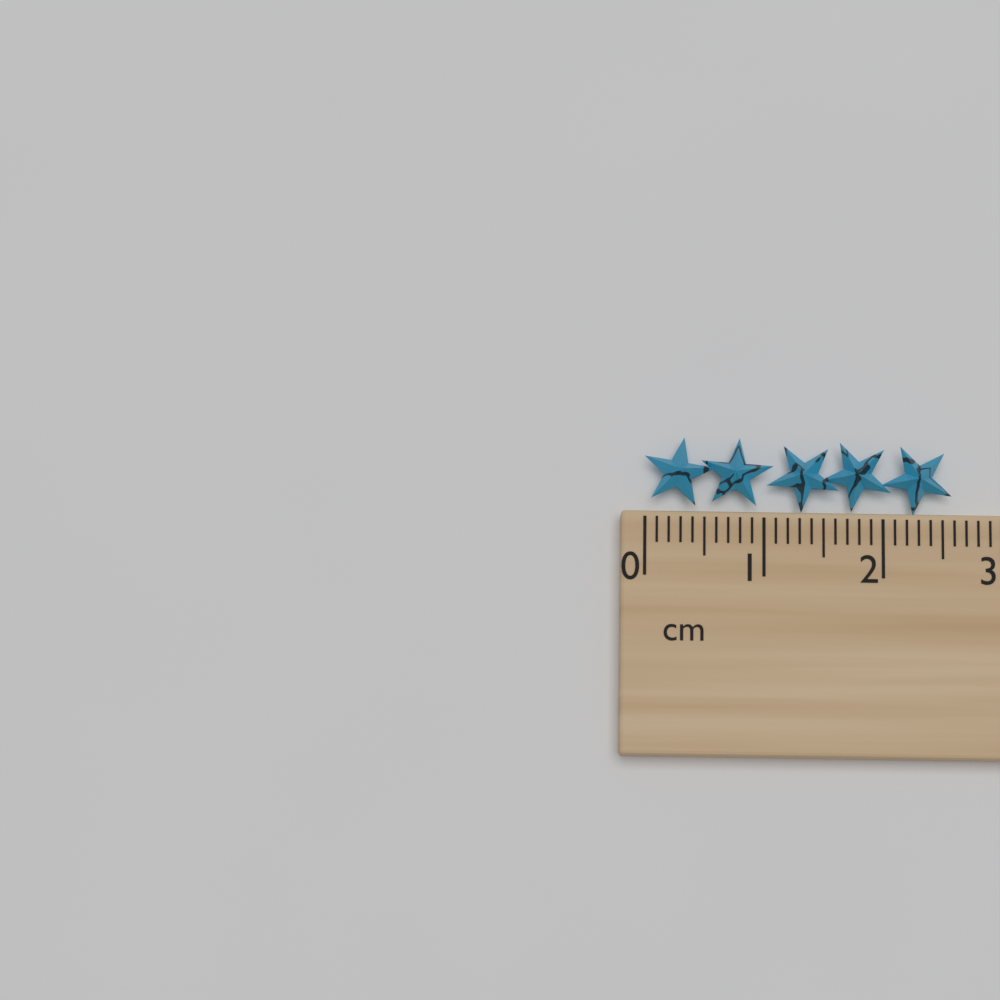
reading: 2.6 cm
